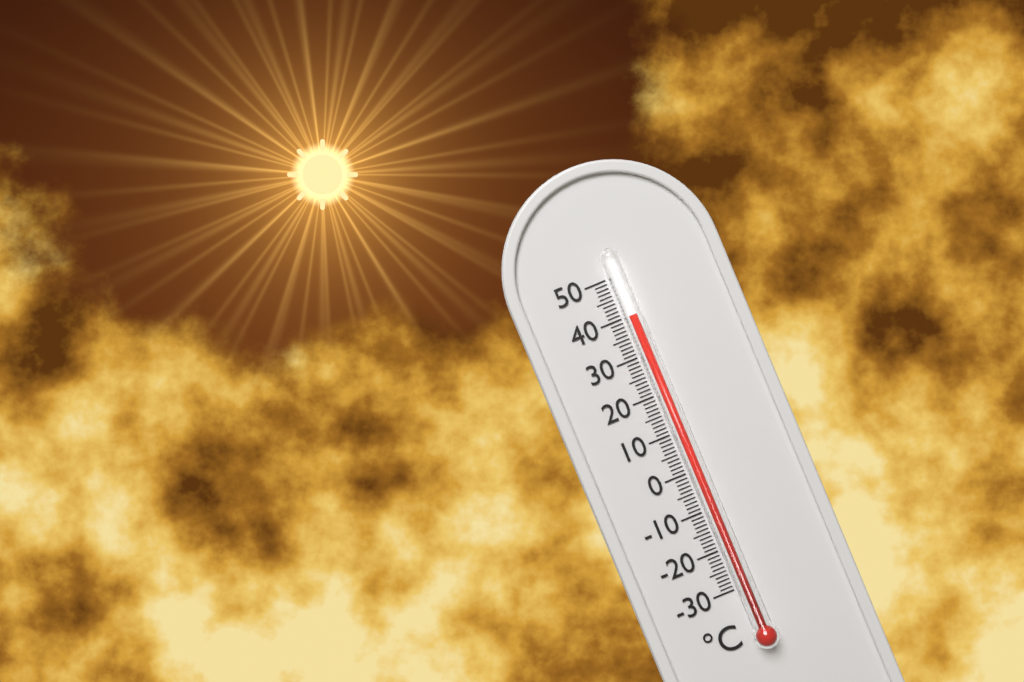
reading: 40 °C
